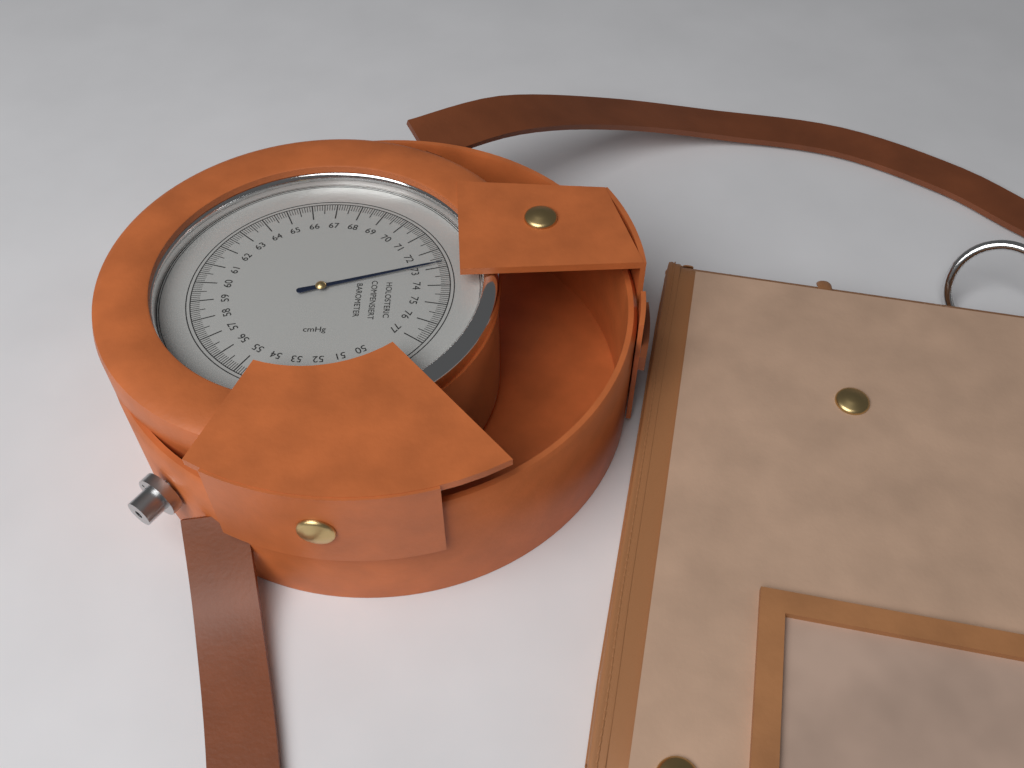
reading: 72.8 cmHg
